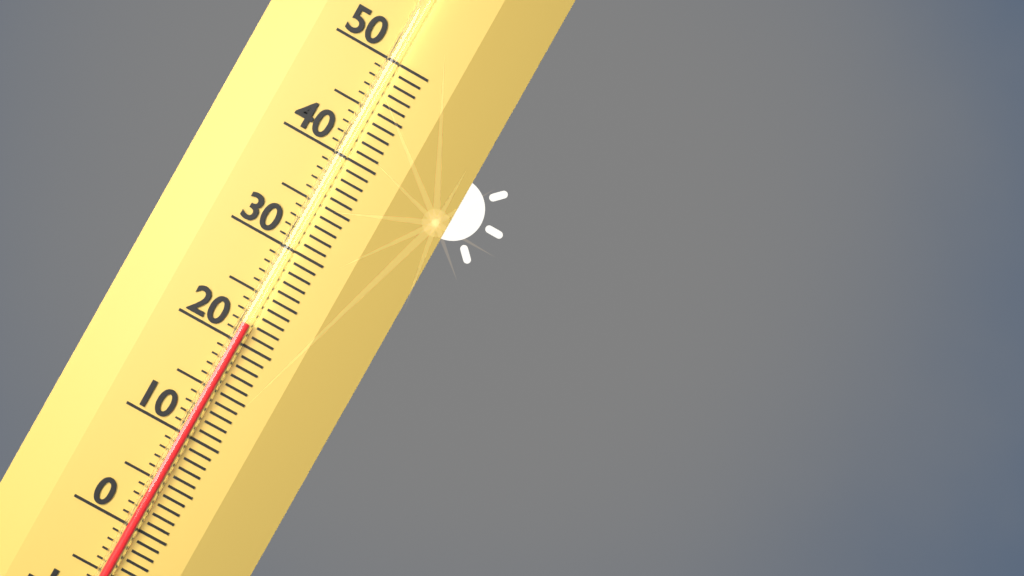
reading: 22 (no unit)
